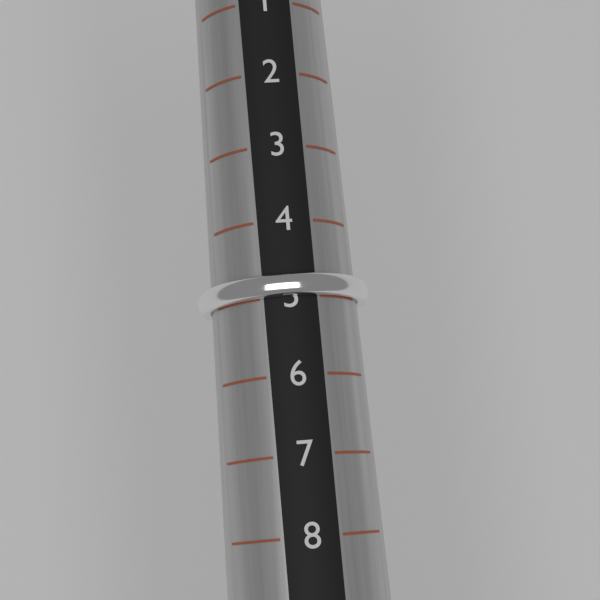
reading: 5 (no unit)
